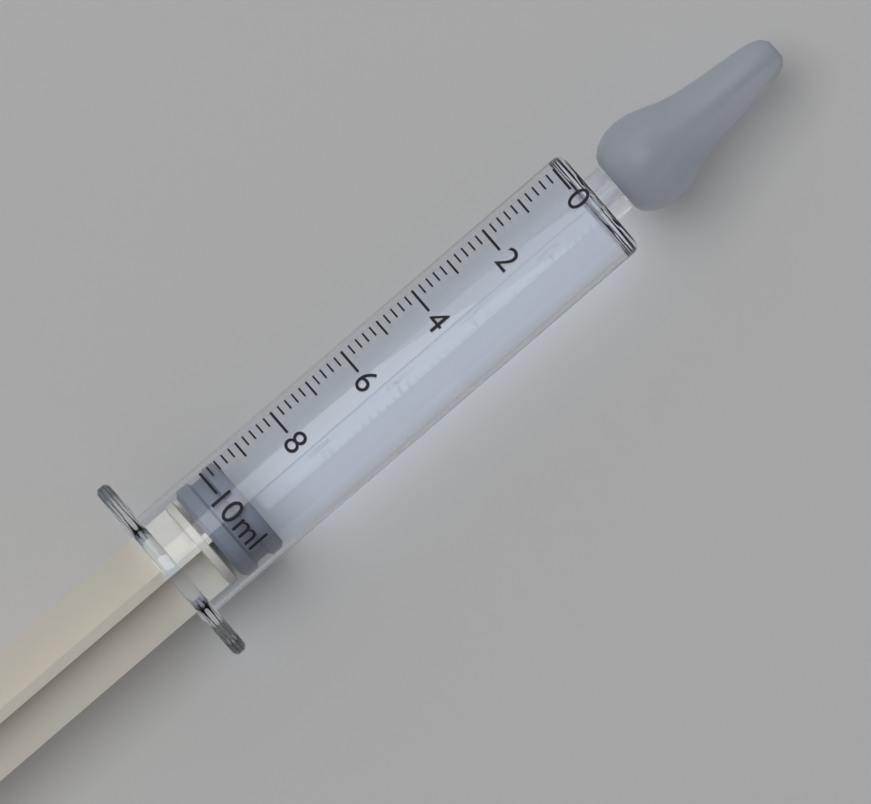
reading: 9.6 ml
